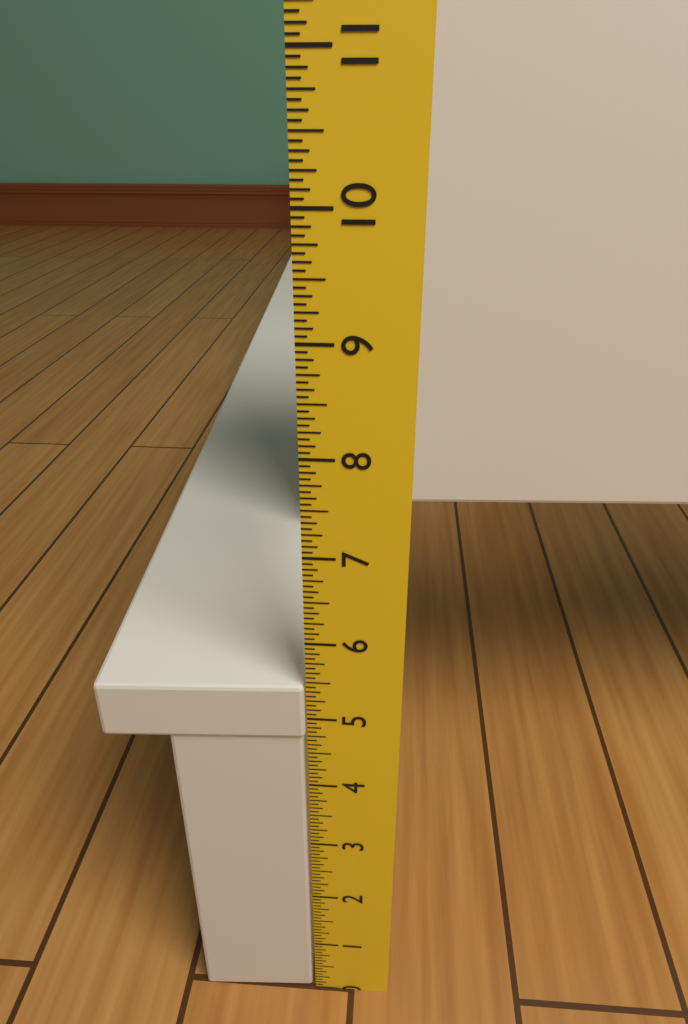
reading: 5.4375 in
